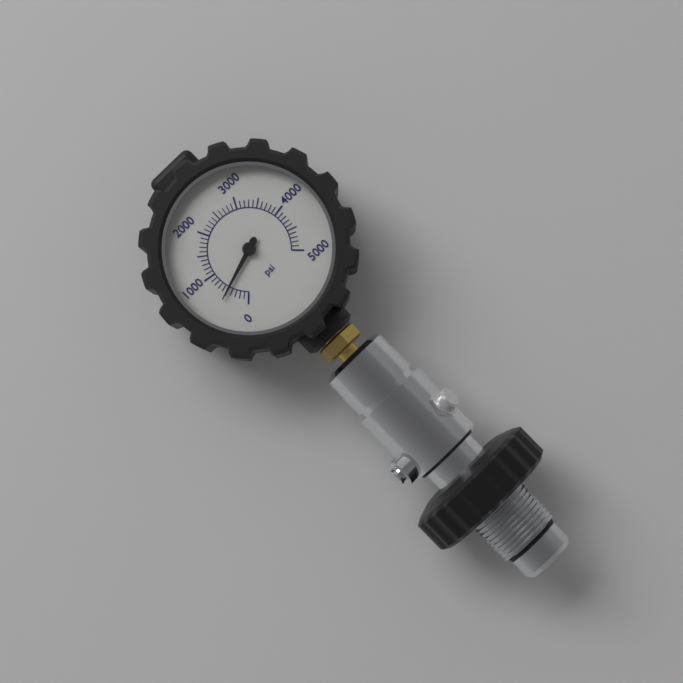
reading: 500 psi
